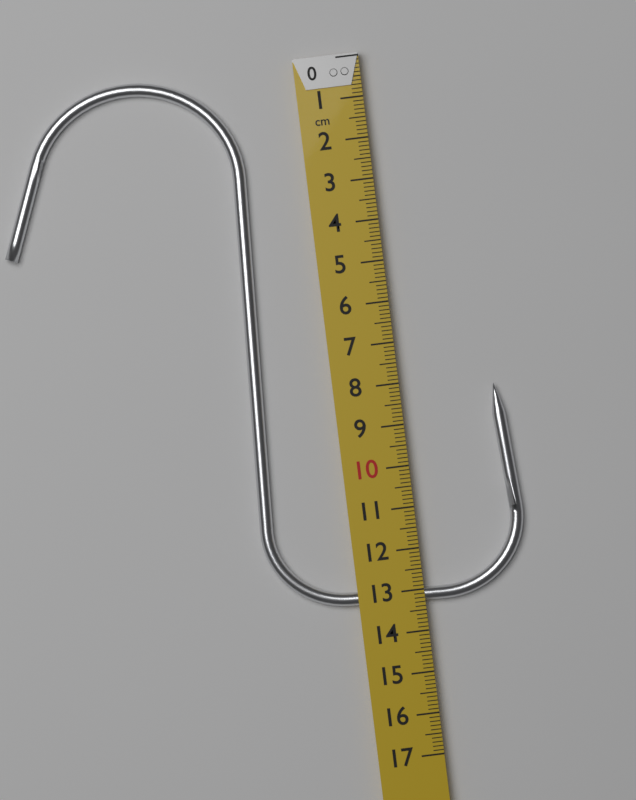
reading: 13.3 cm
